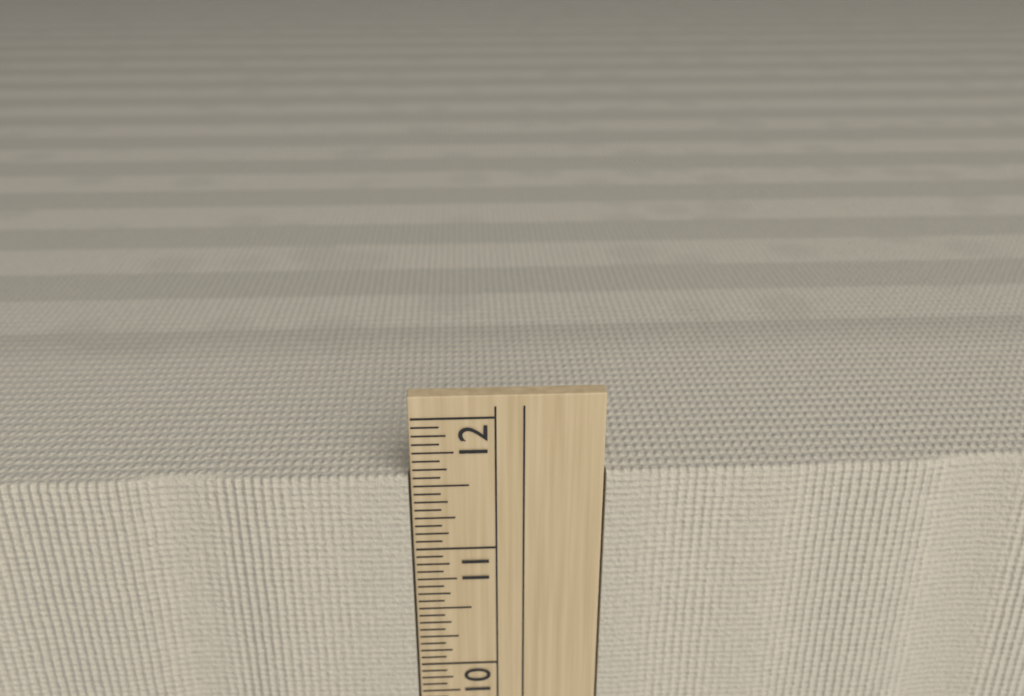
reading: 11.5625 in
